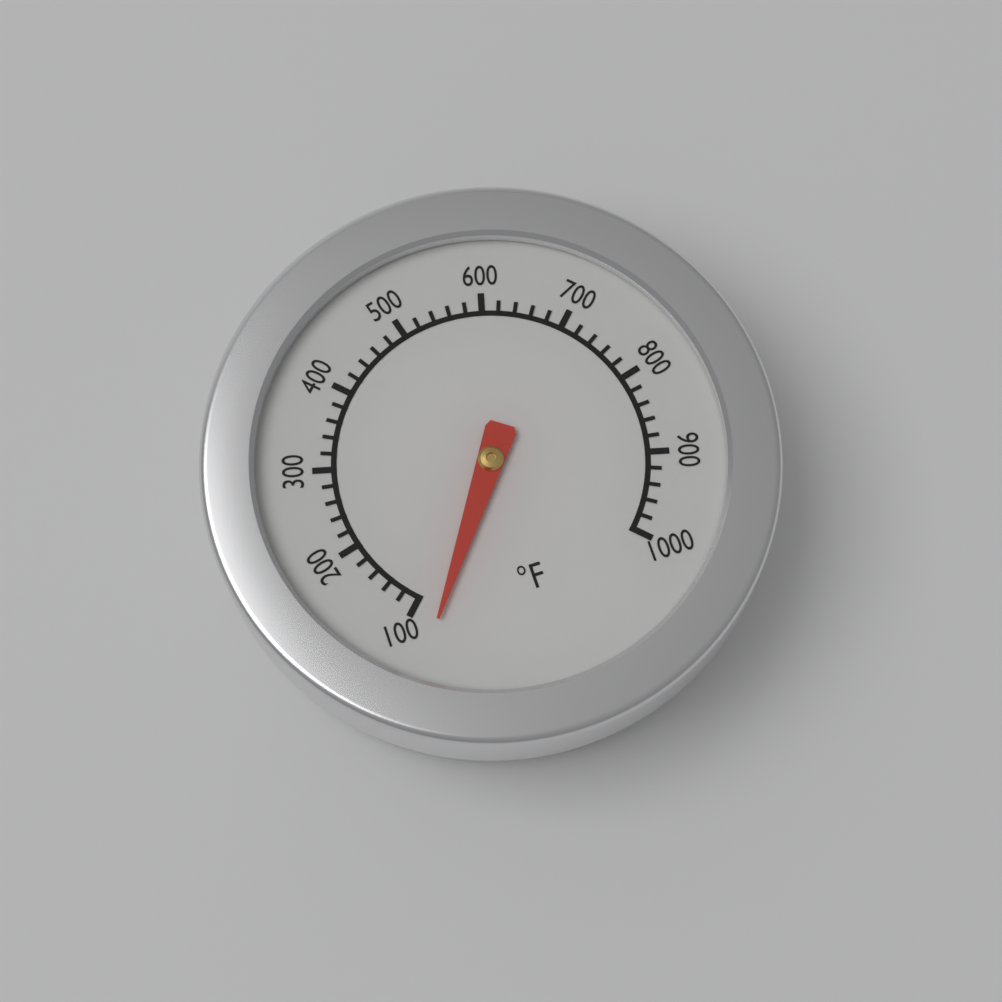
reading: 70 °F
